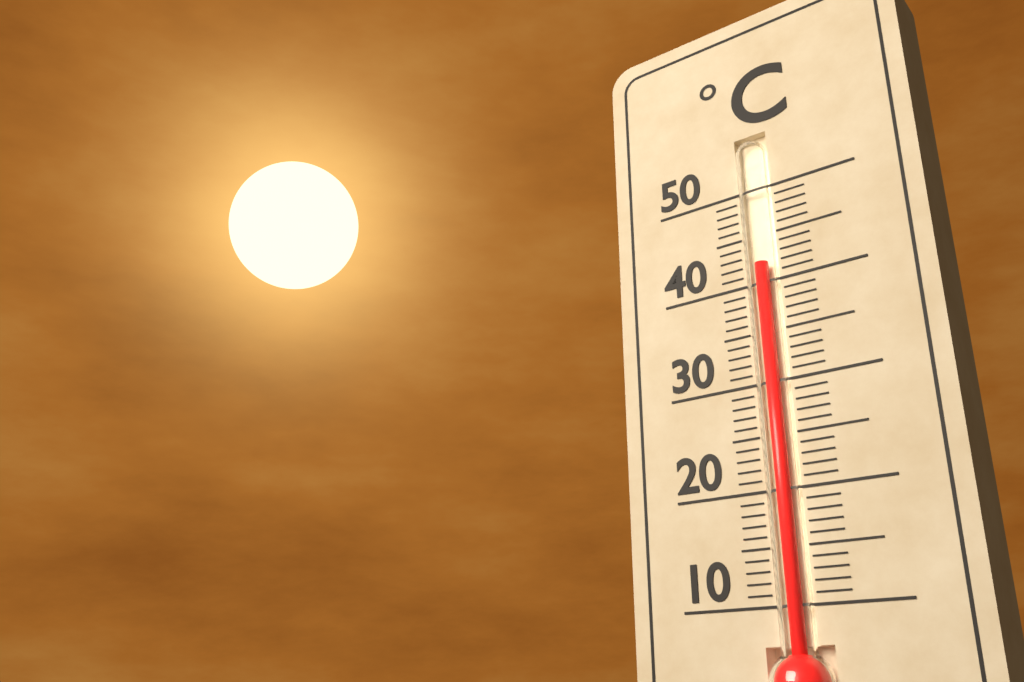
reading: 42 °C
